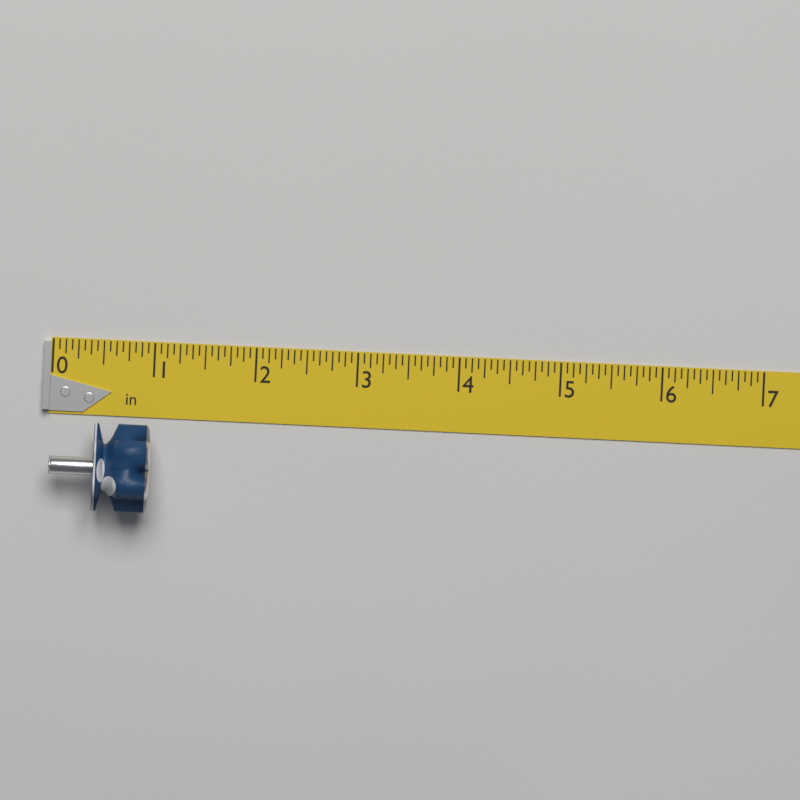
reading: 1.0000 in
